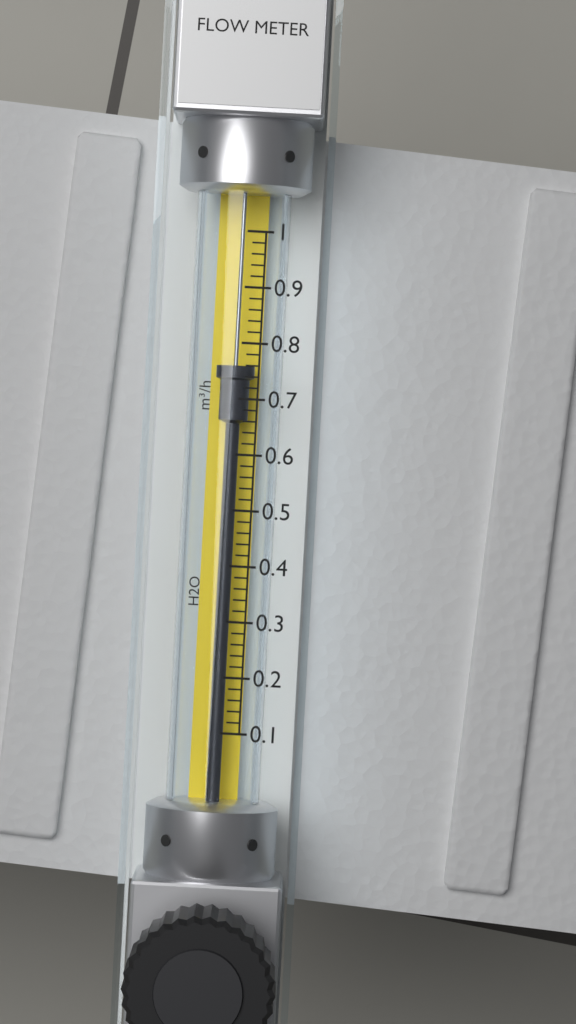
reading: 0.76 m³/h
